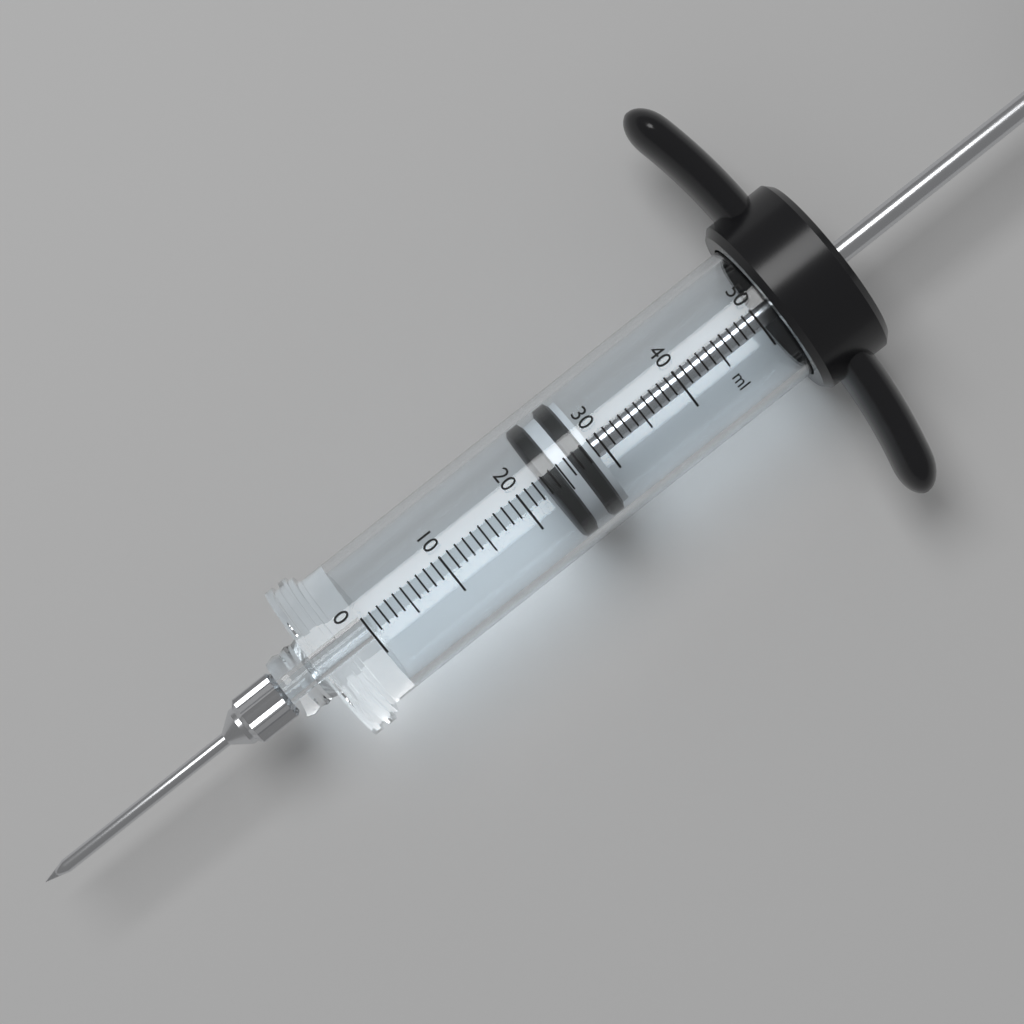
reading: 23 ml
